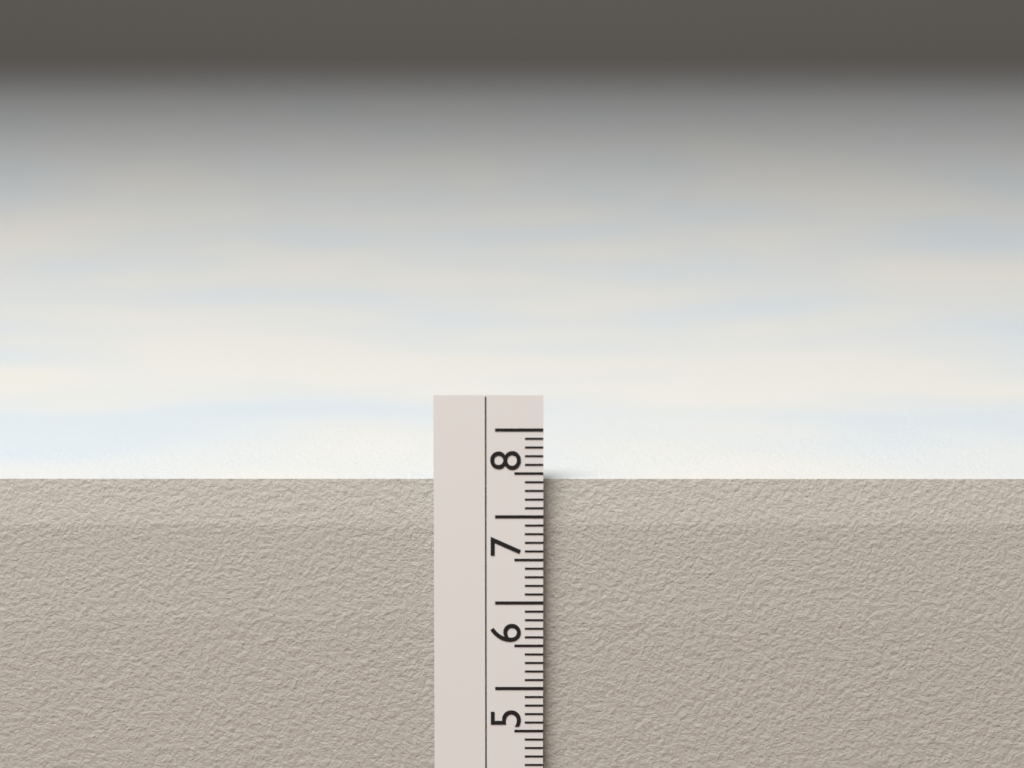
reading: 7.4 cm
